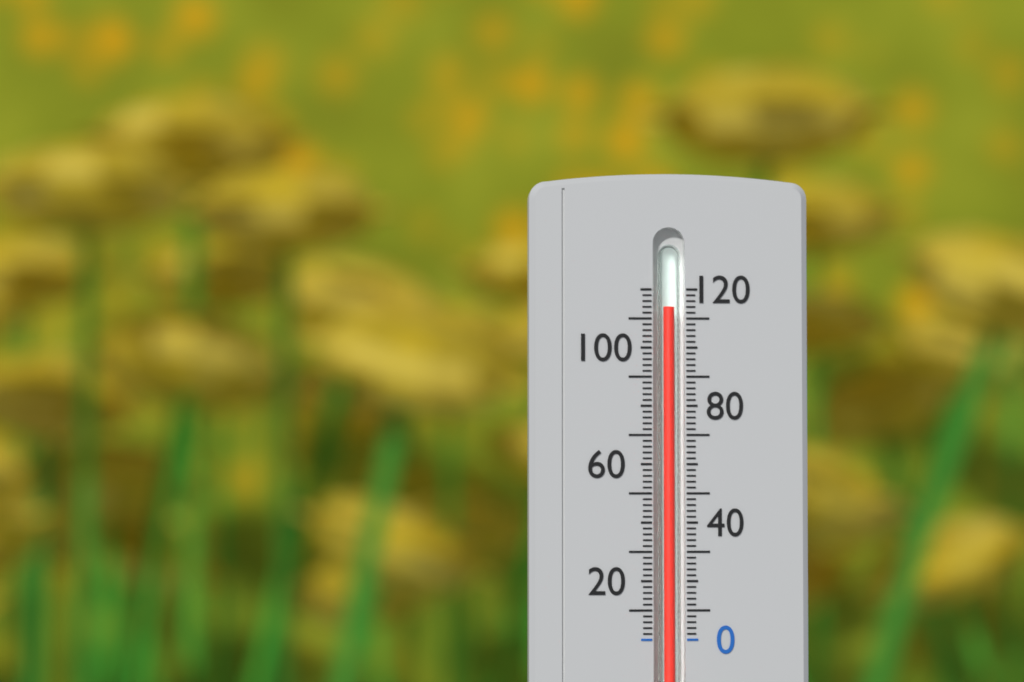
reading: 114 (no unit)
